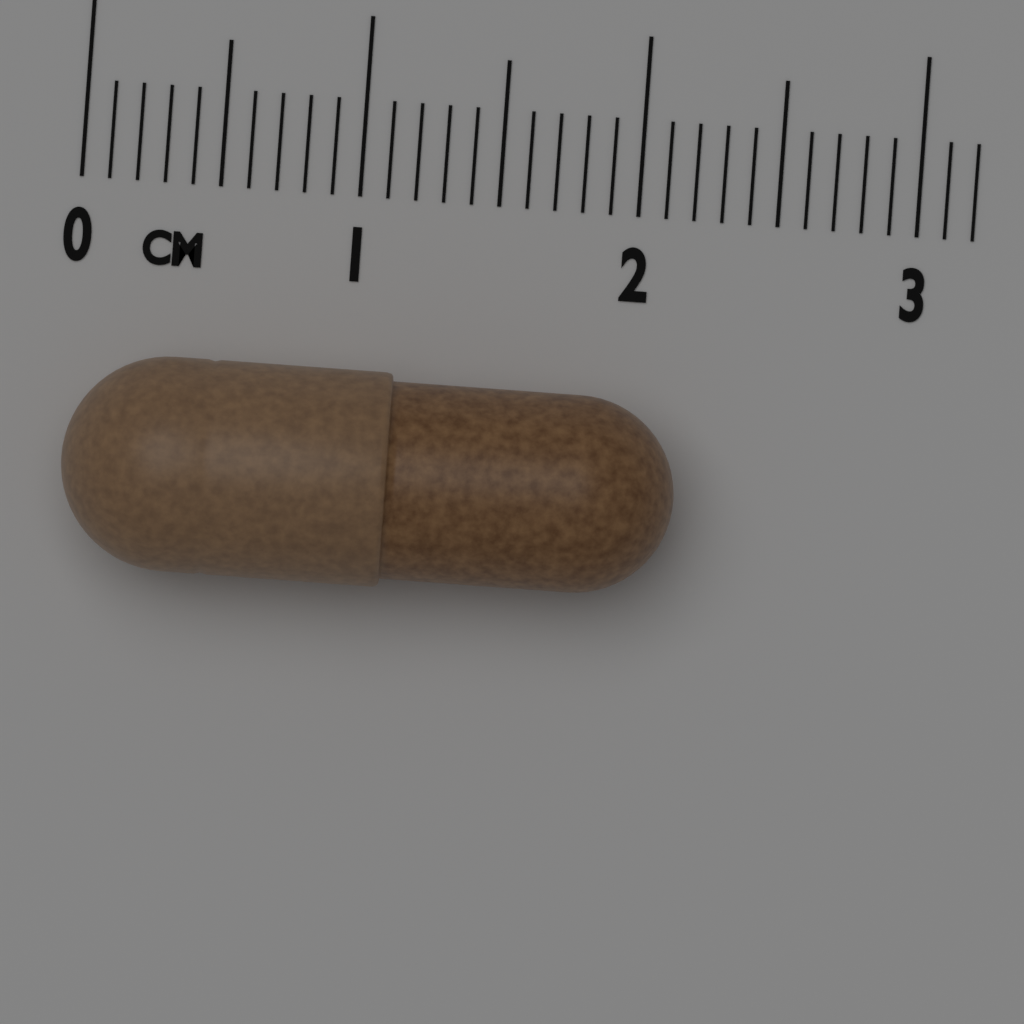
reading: 2.2 cm
